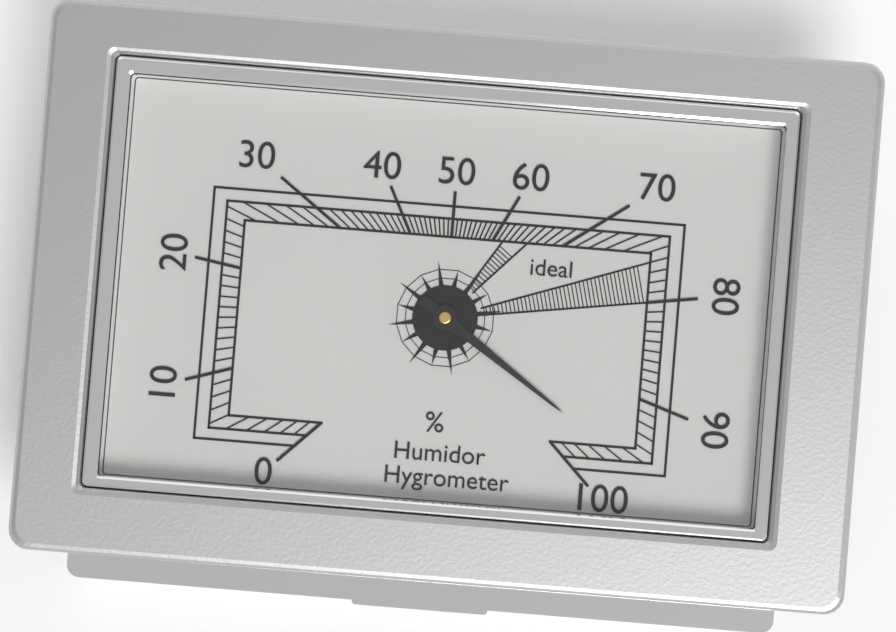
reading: 96 %
